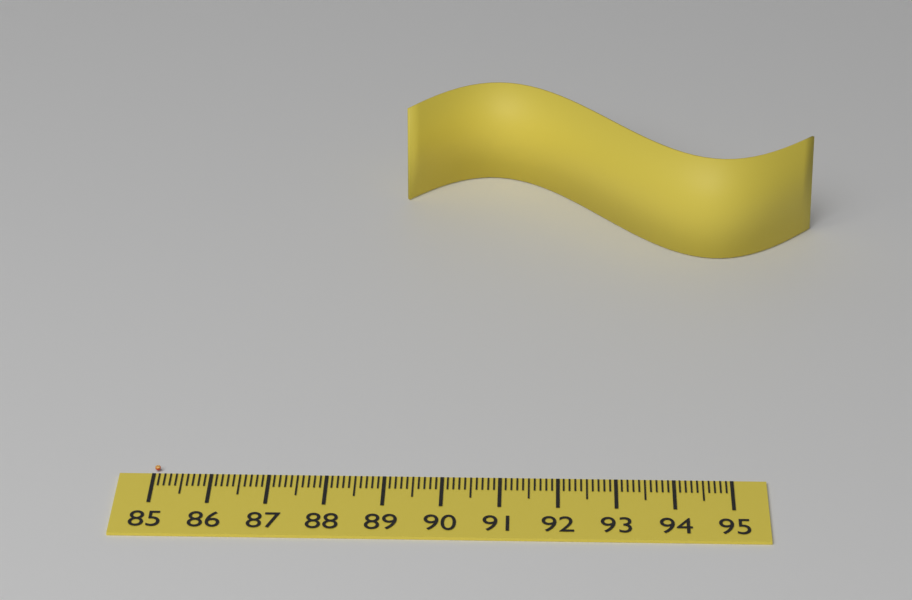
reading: 85.1 (no unit)
